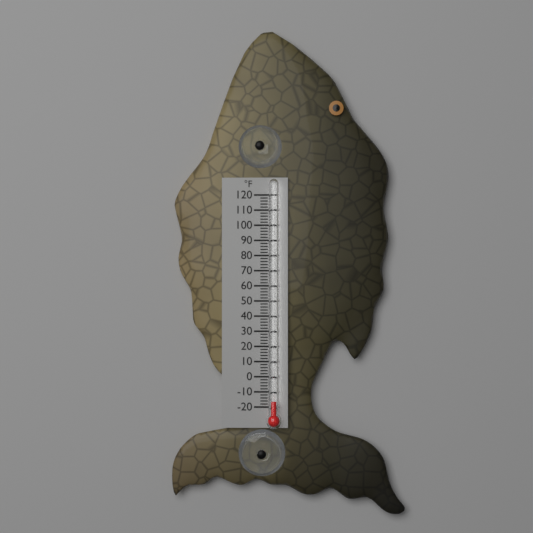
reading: -16 °F
